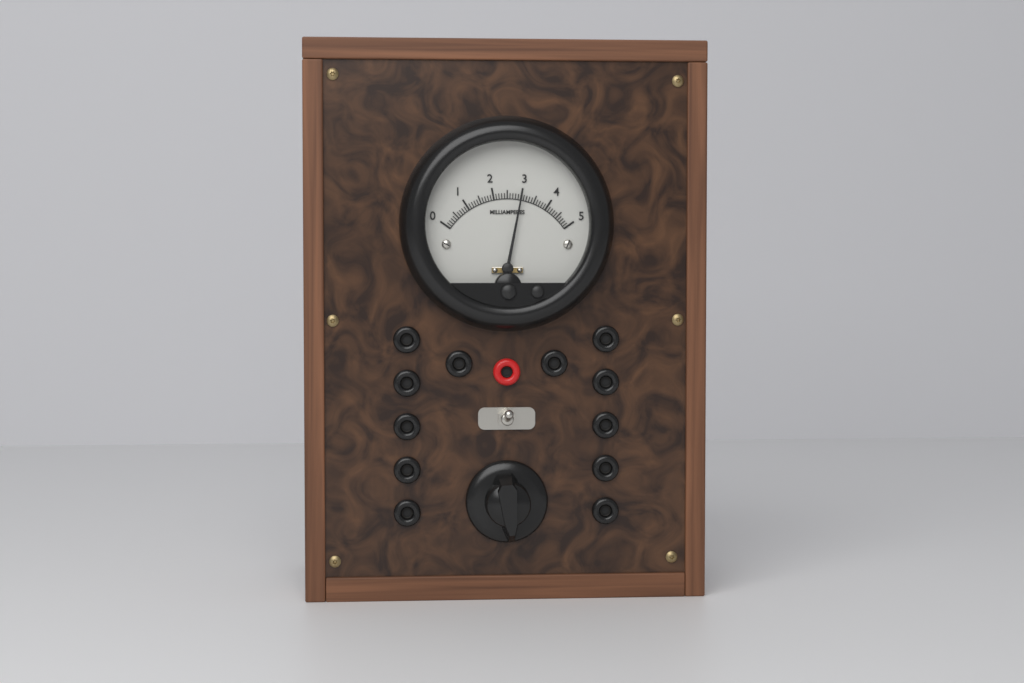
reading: 3.0 mA
